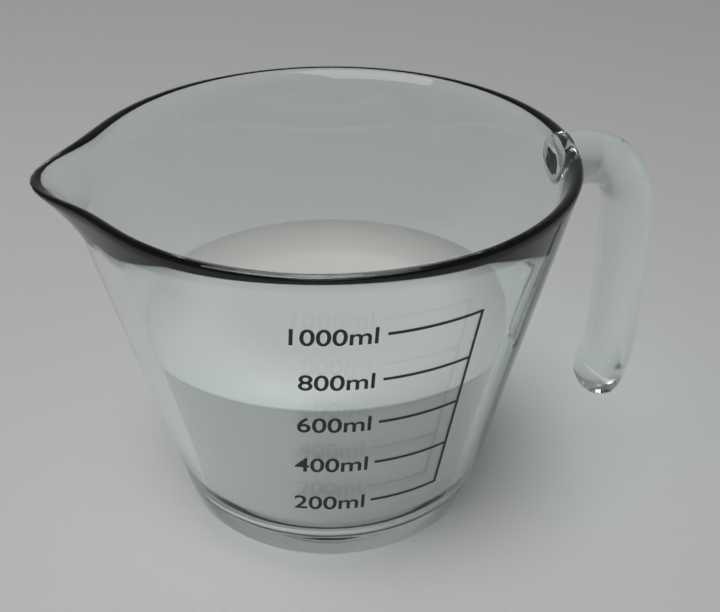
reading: 650 ml
